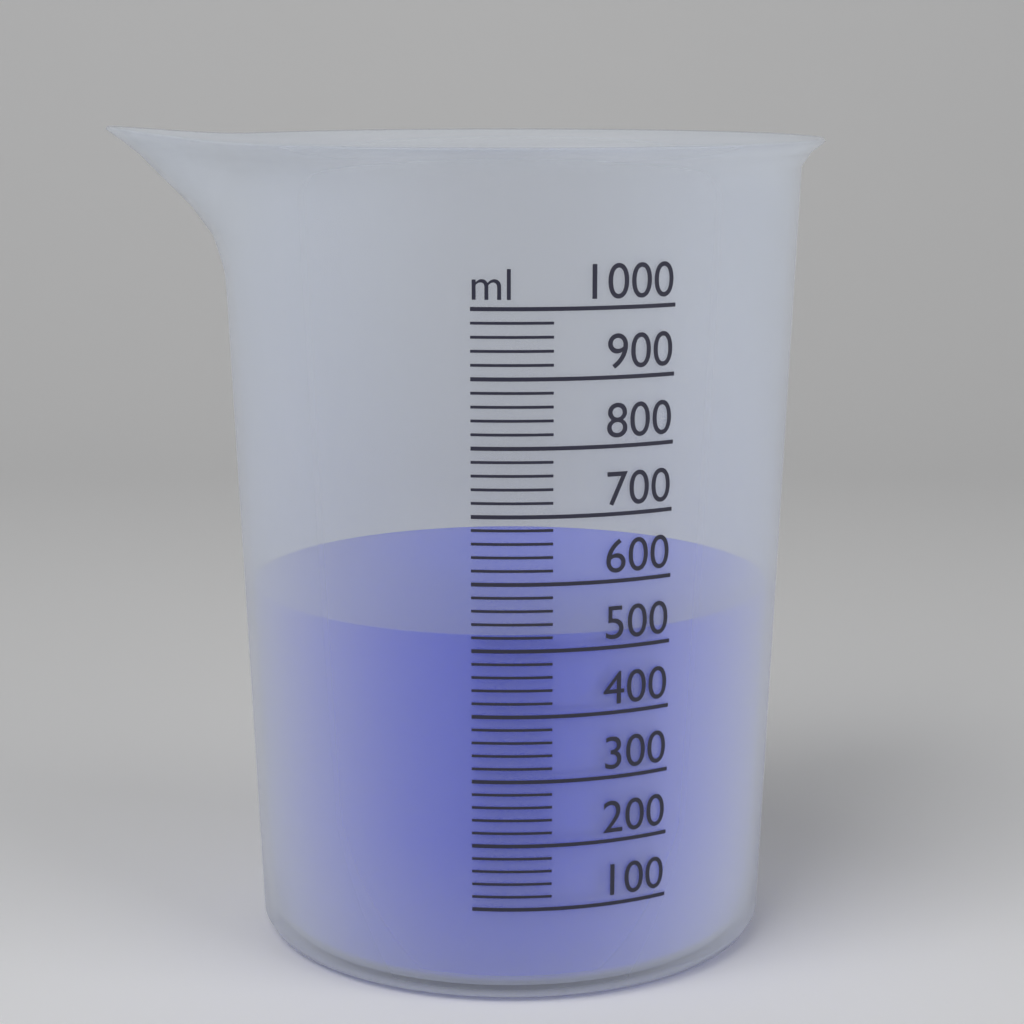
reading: 520 ml
